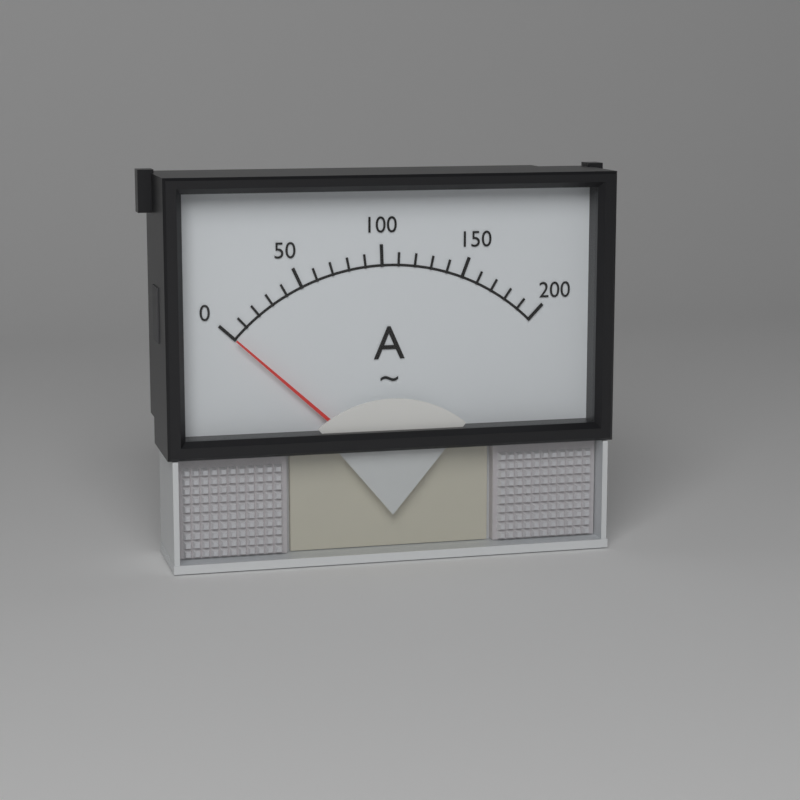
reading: 0 A
